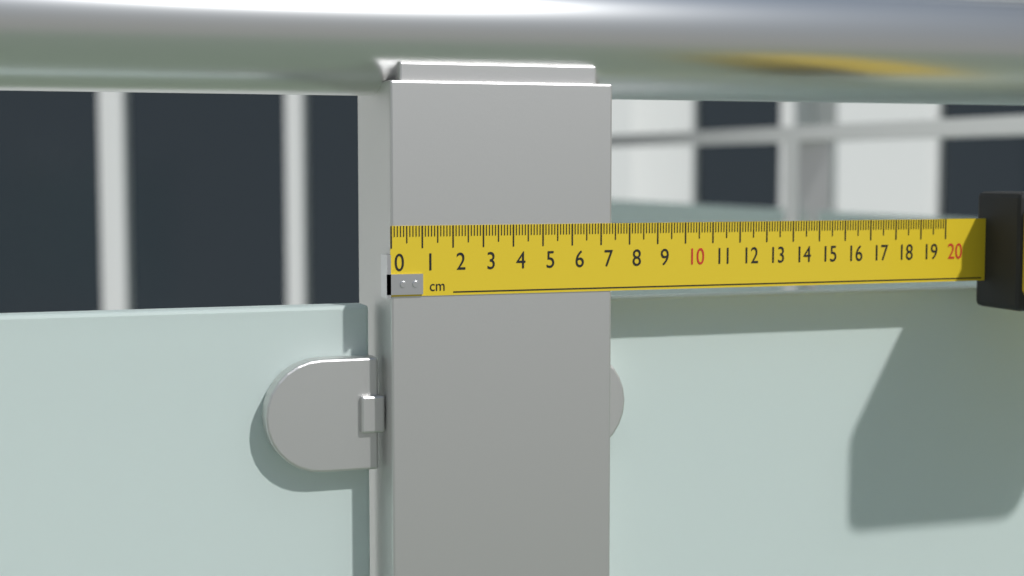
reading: 7.4 cm
